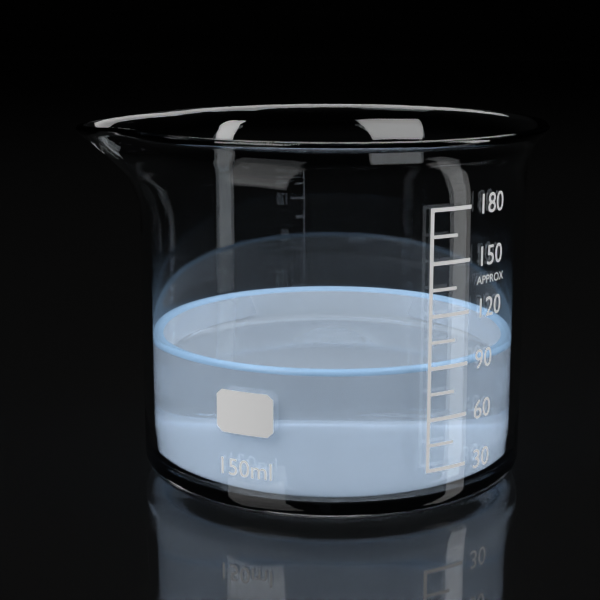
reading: 90 ml
